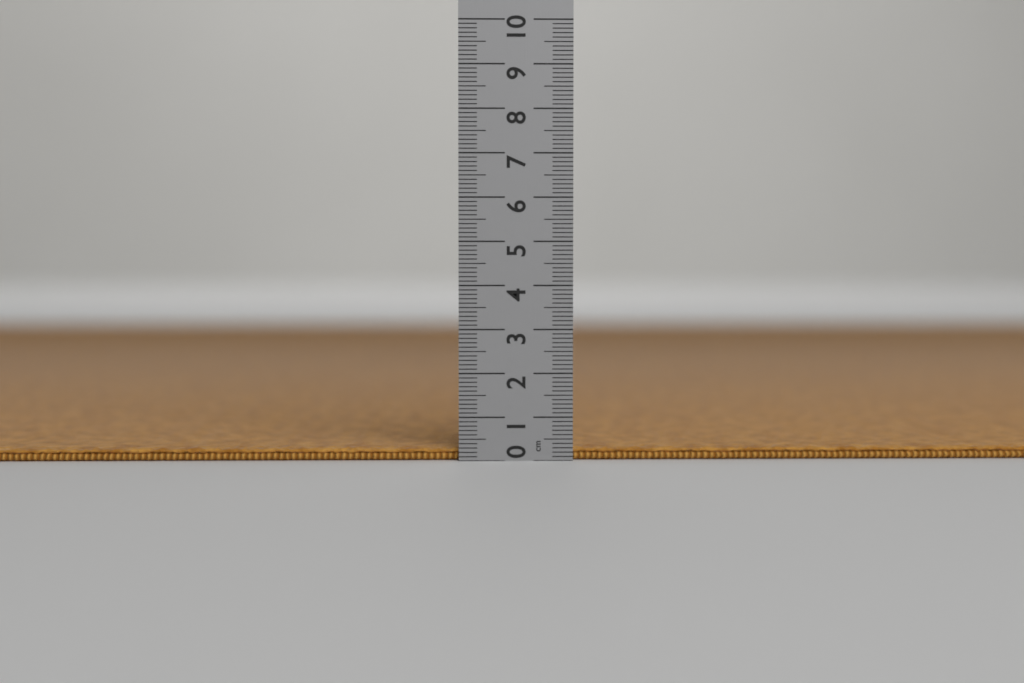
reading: 0.3 cm
